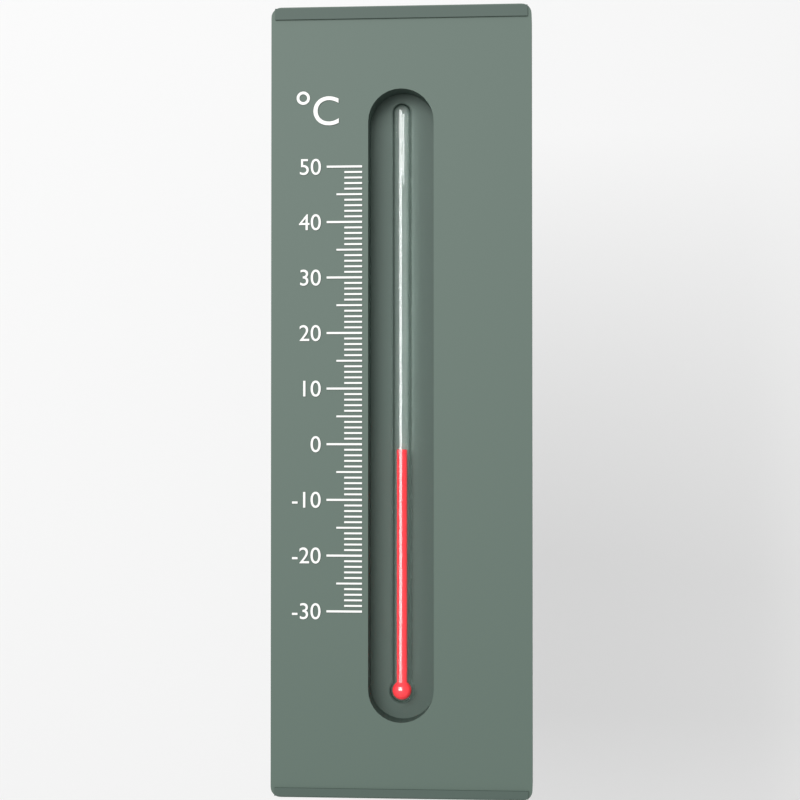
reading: -1 °C
